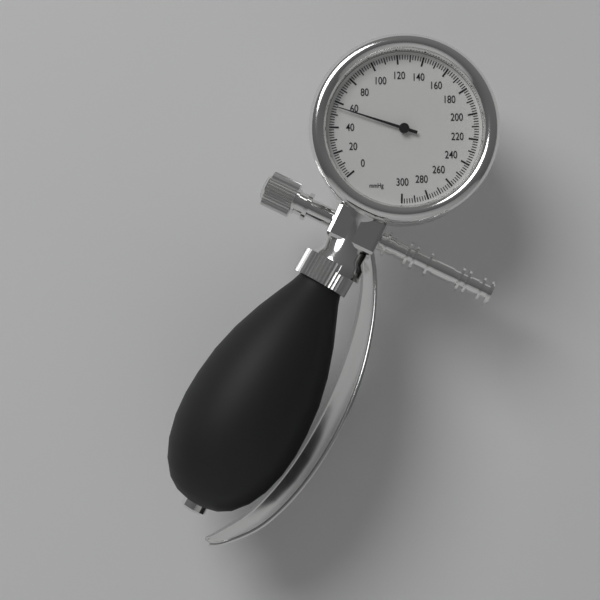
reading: 56 mmHg
